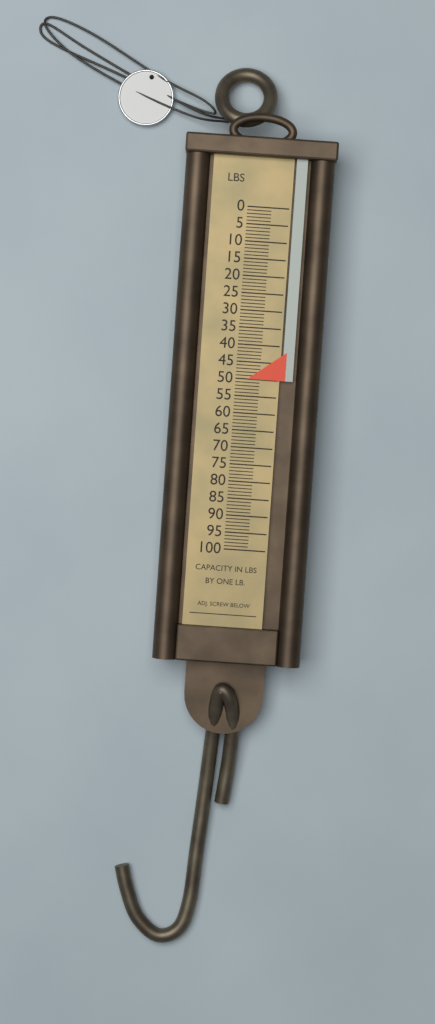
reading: 50 lb
